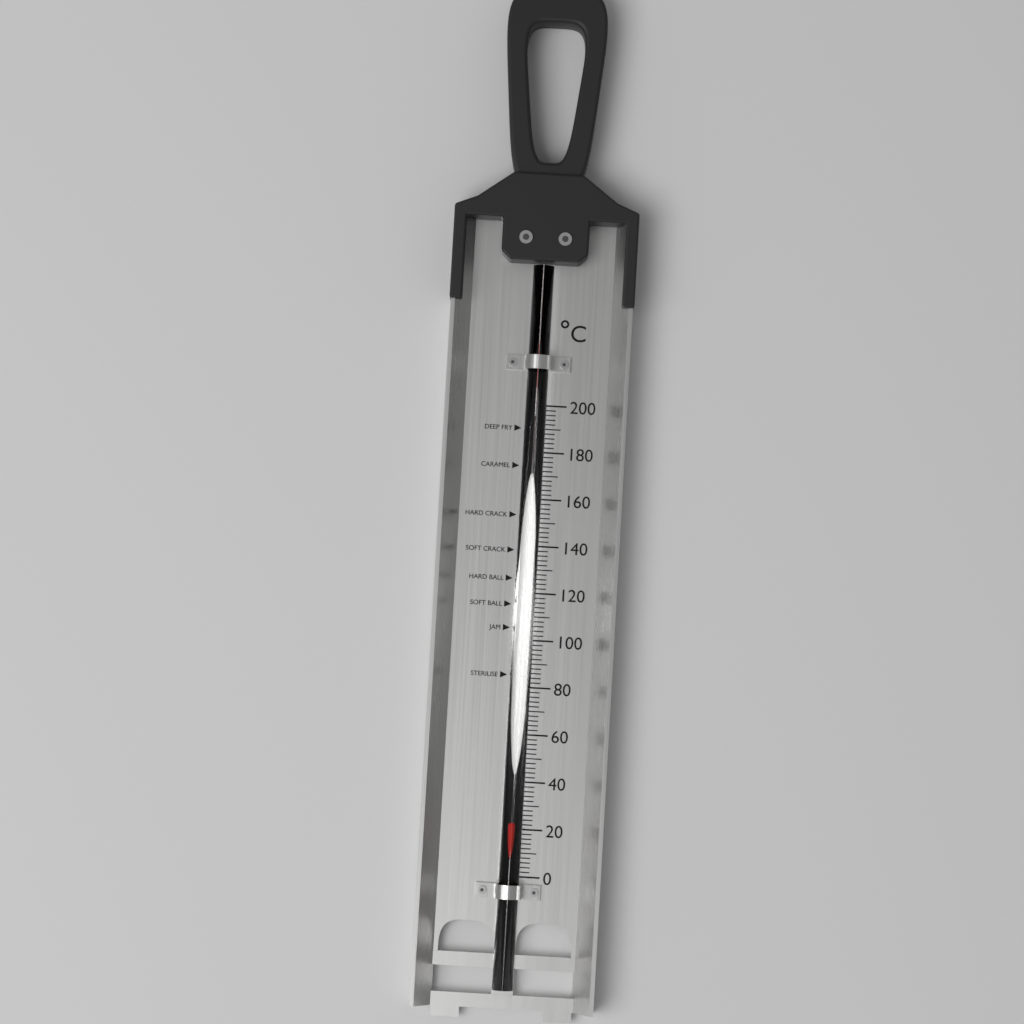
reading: 24 °C
